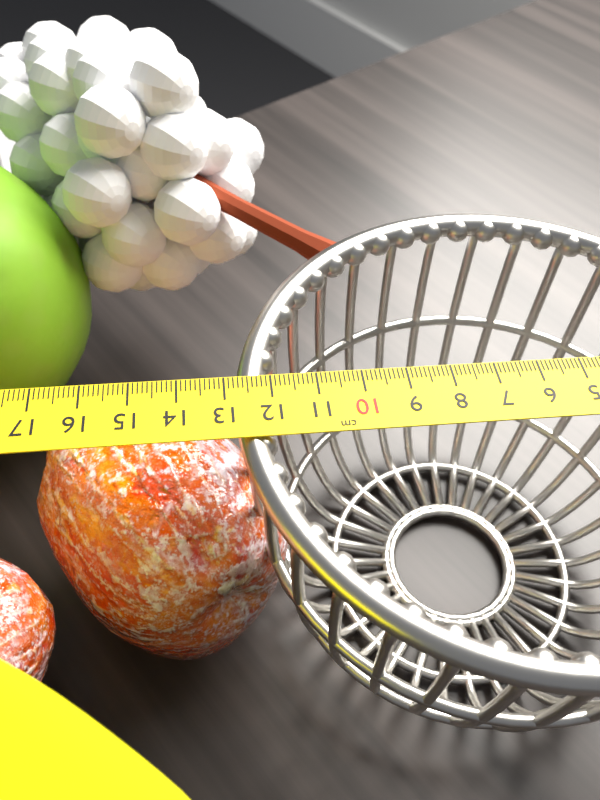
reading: 12.8 cm
